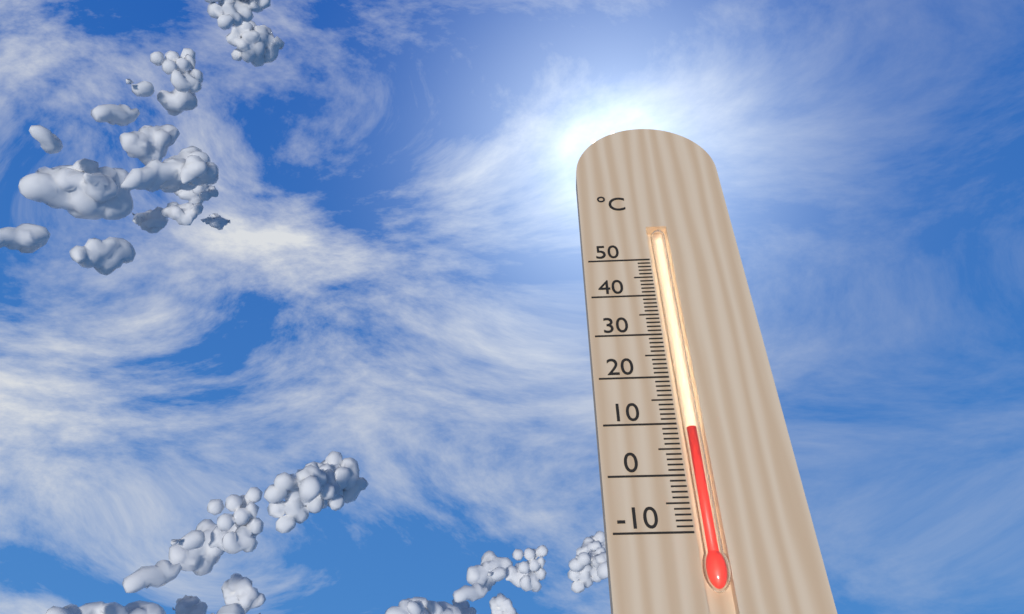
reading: 9 °C
